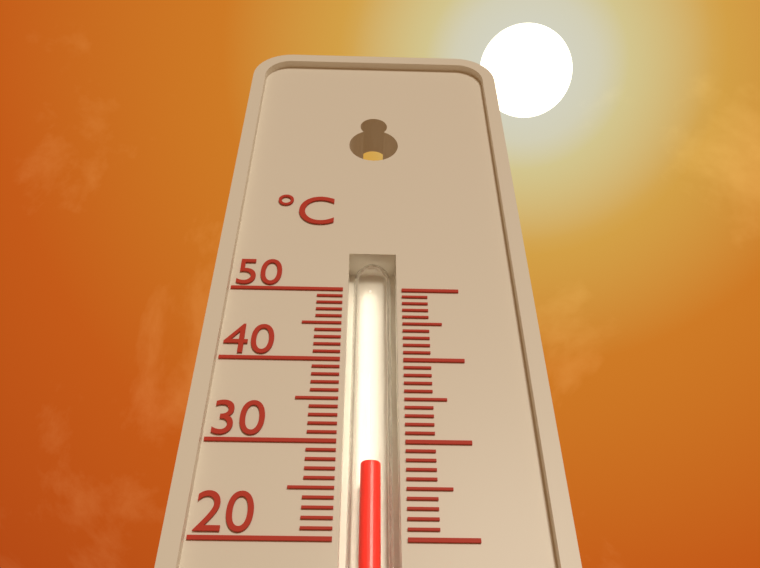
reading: 28 °C
